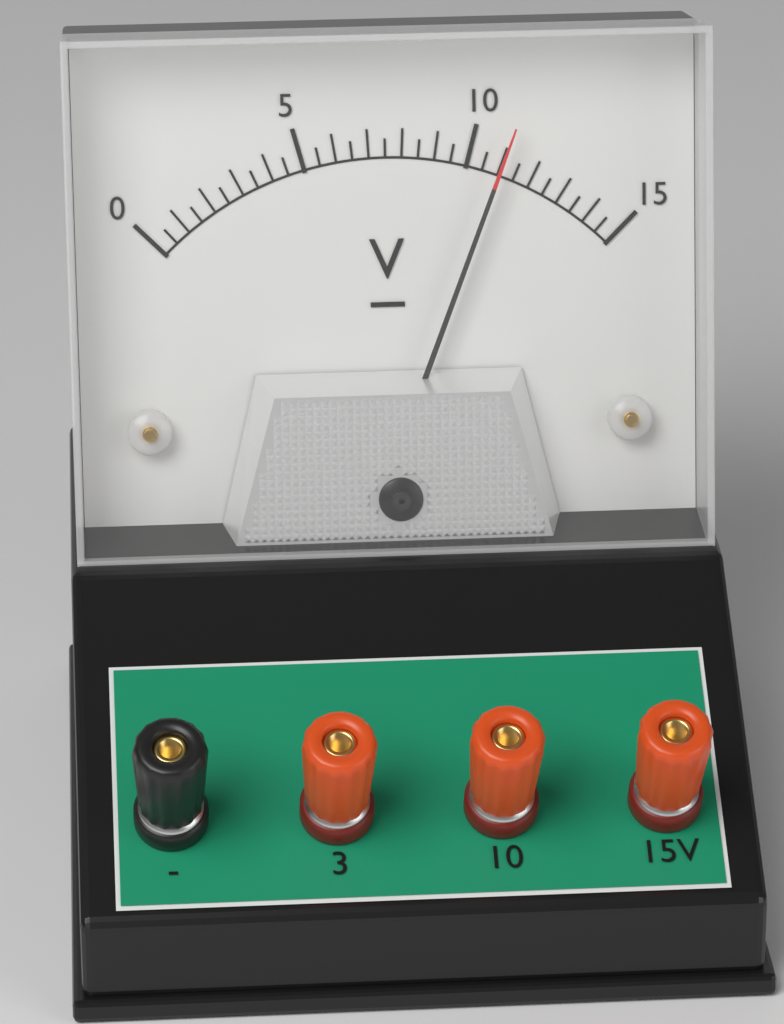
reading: 11.0 V
